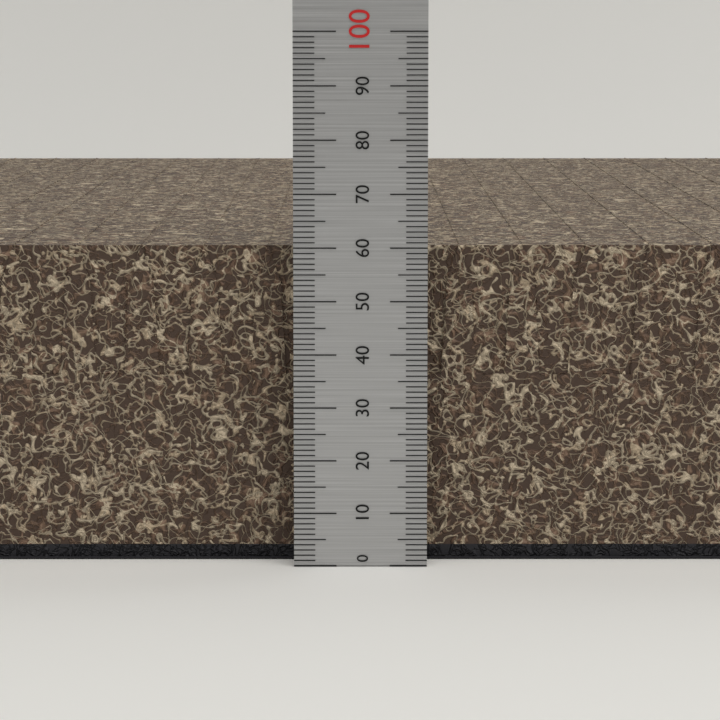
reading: 60 (no unit)
